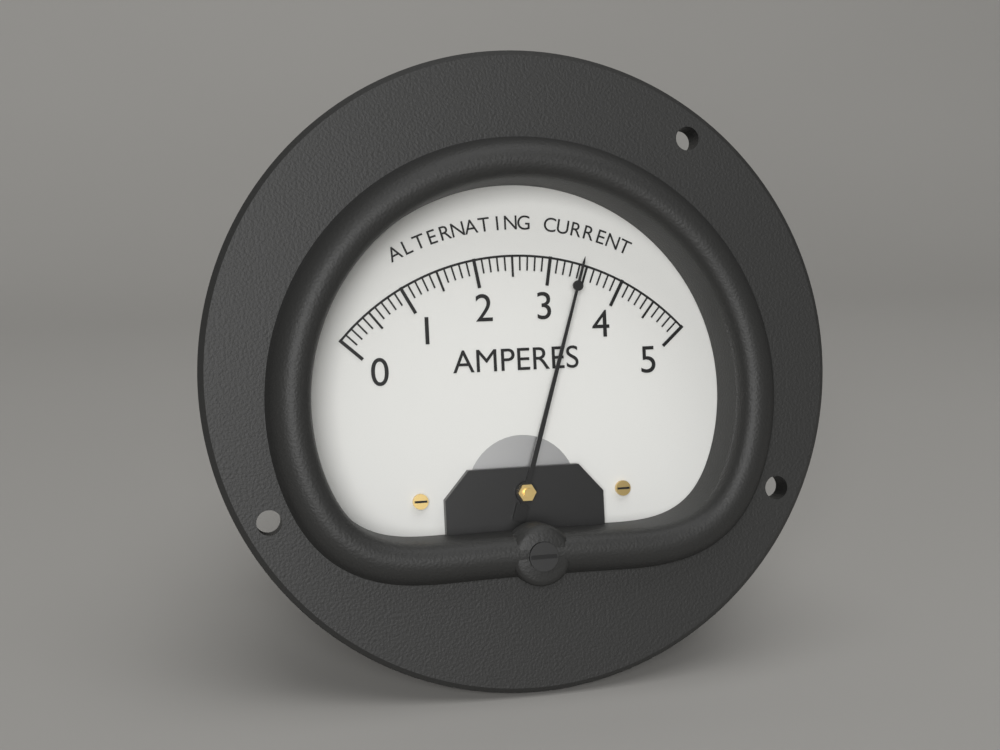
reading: 3.4 A
